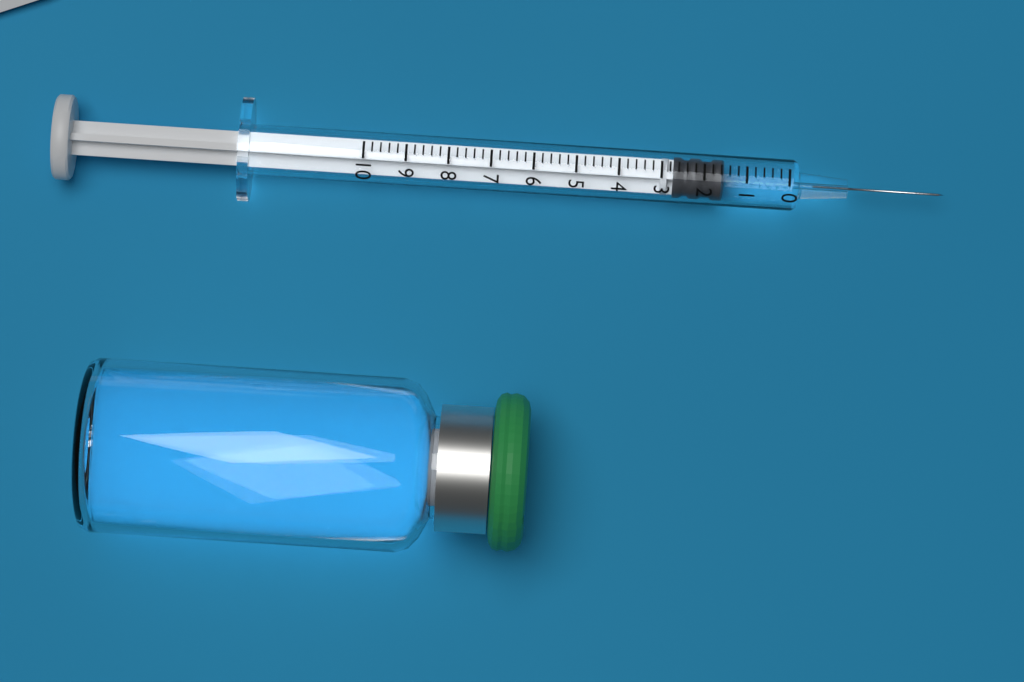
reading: 1.6 (no unit)
